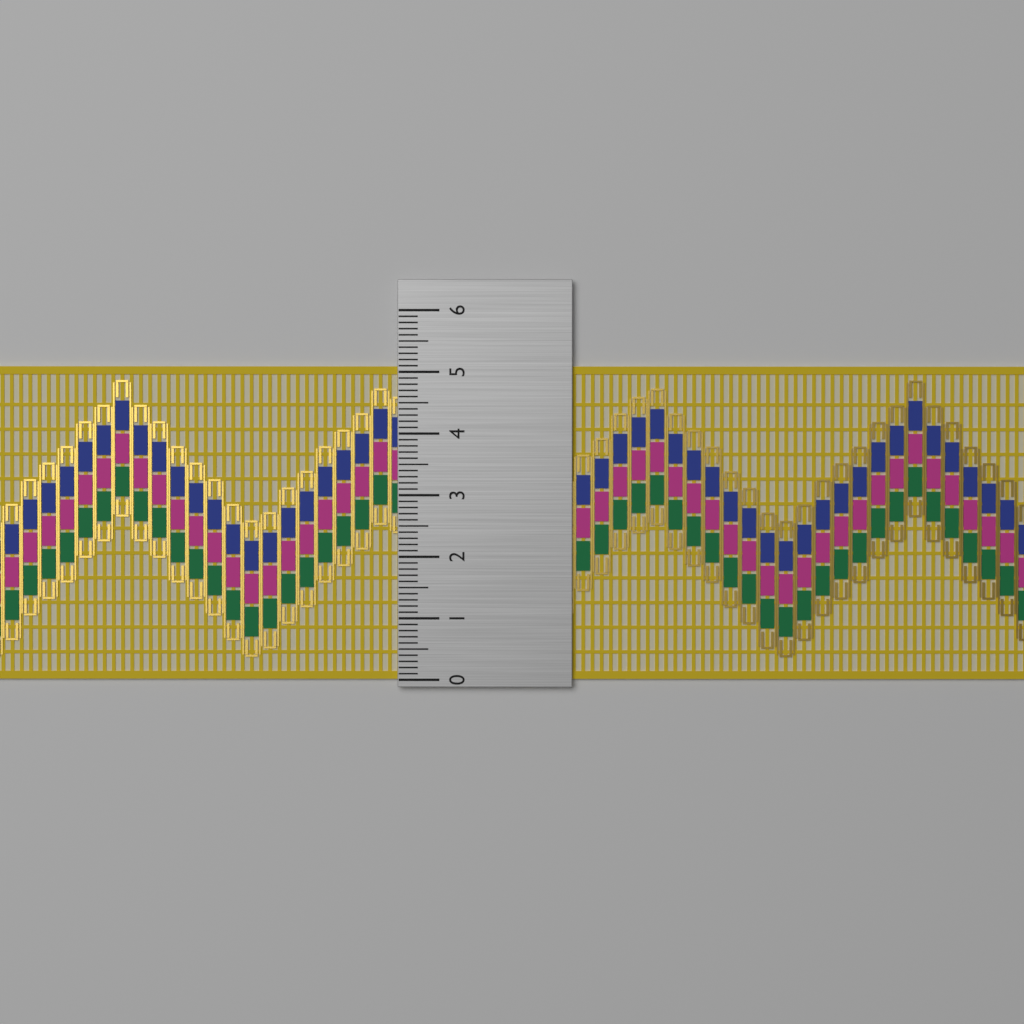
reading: 5.1 (no unit)
